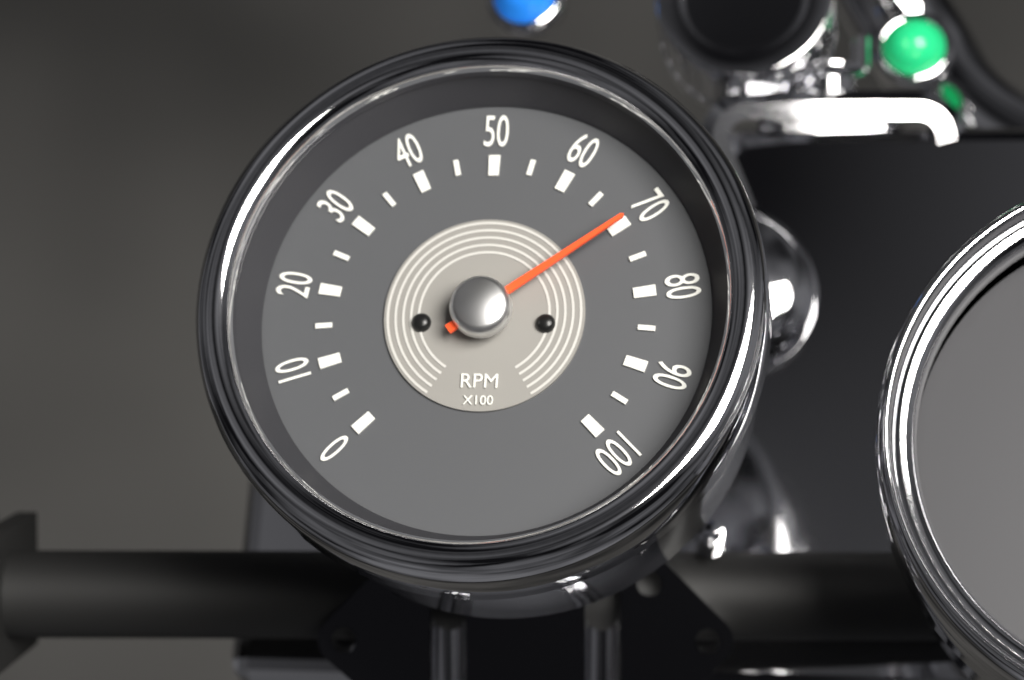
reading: 7000 RPM
